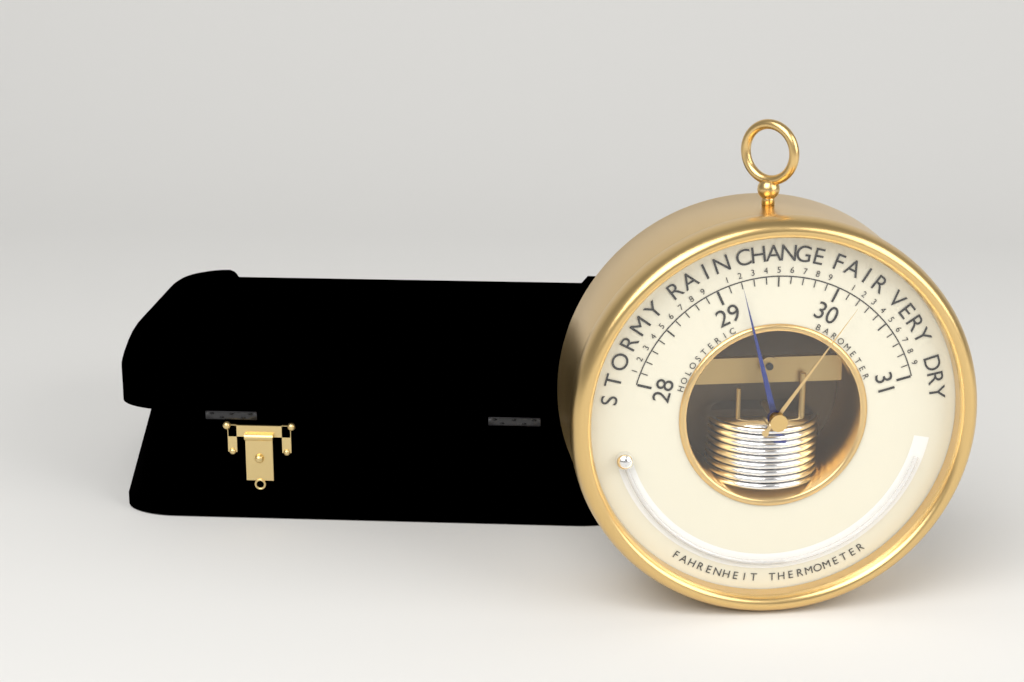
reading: 29.2 inHg
